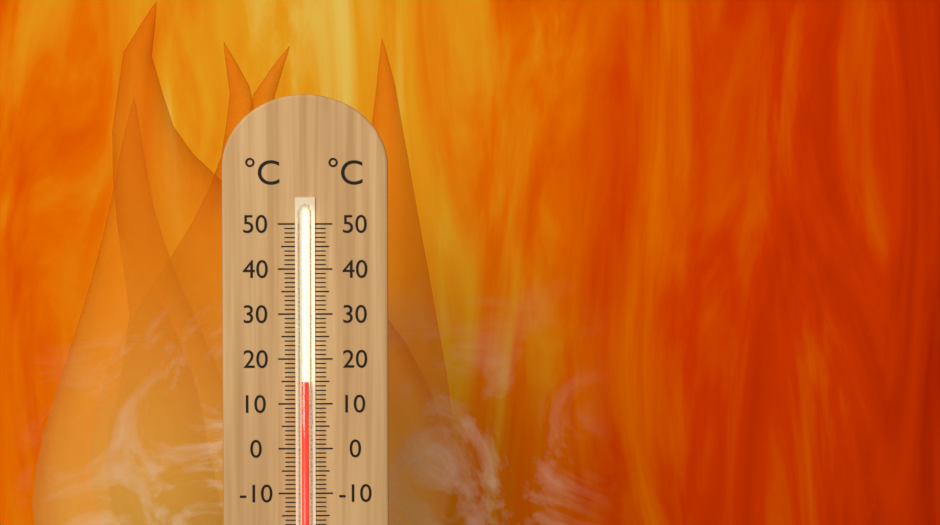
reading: 15 °C
